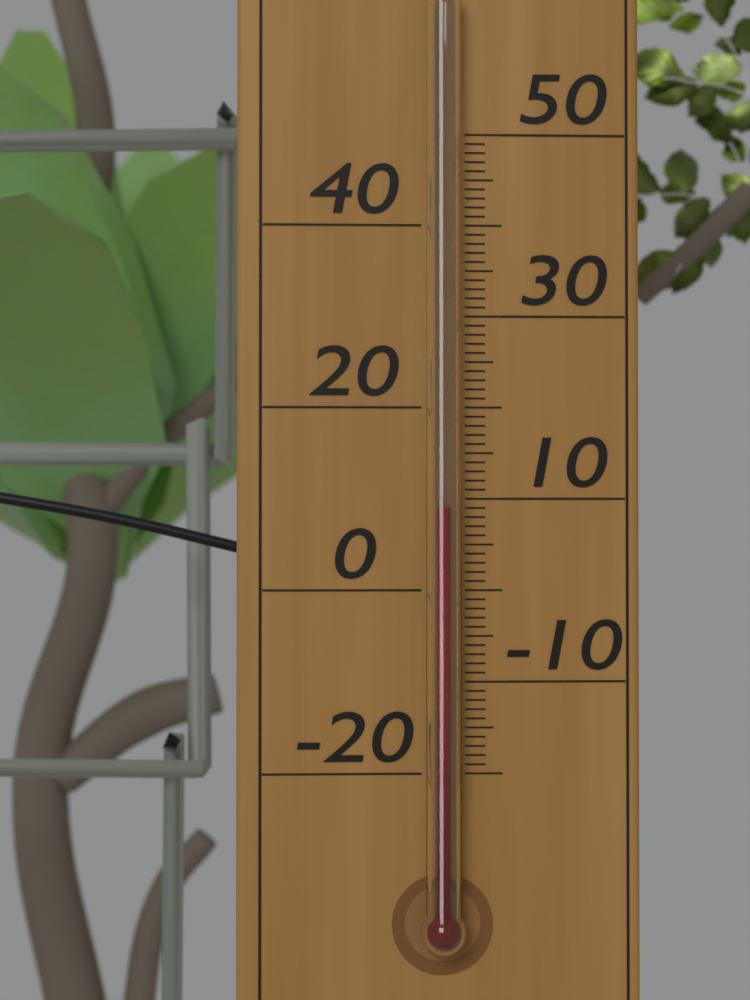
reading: 9 °C
